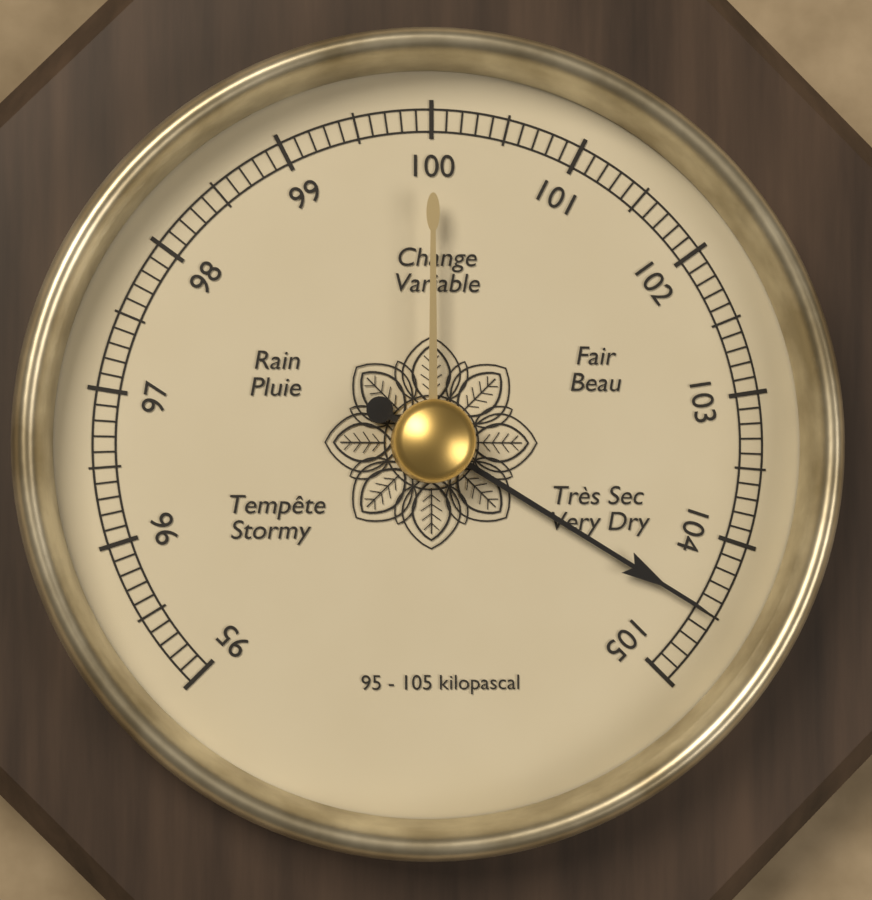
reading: 104.5 kPa
